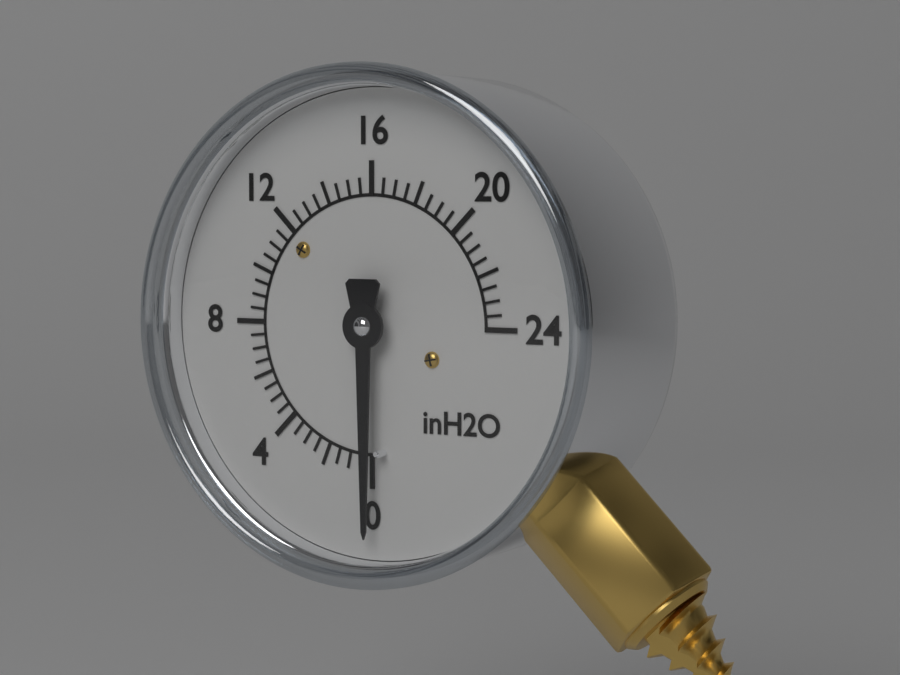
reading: 0.0 inH2O
